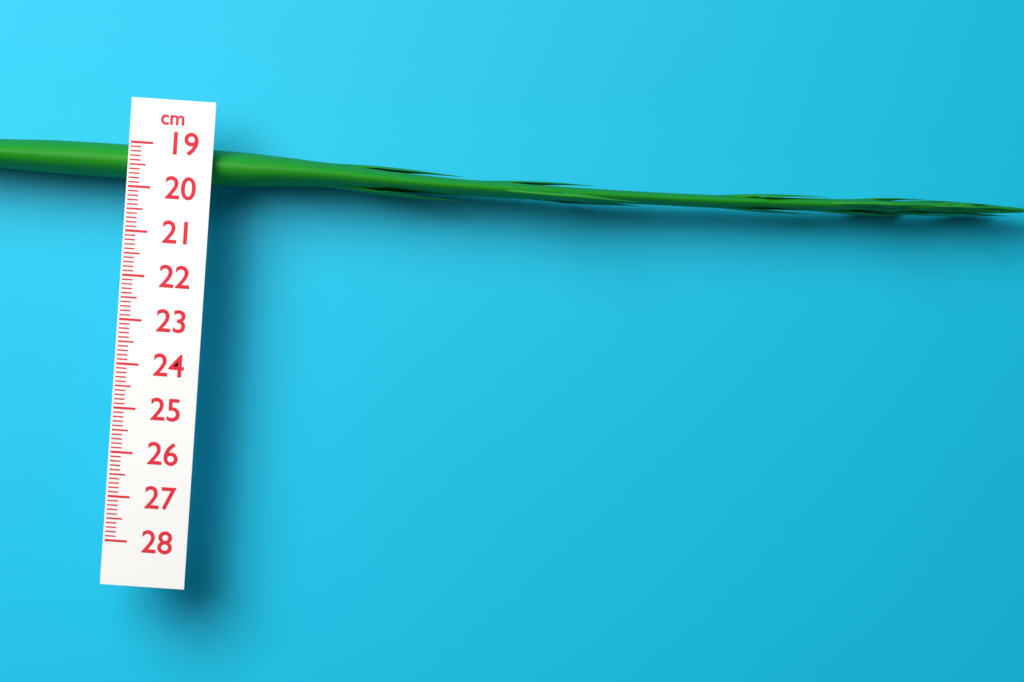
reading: 19.8 cm
